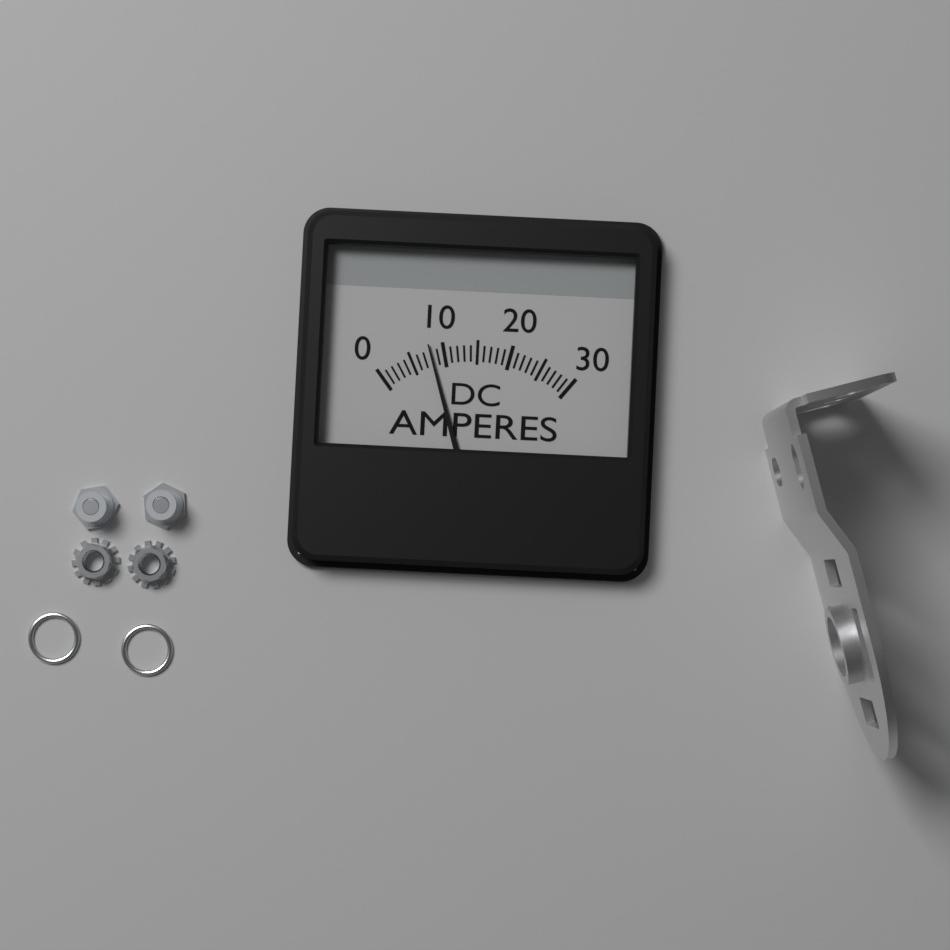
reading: 8 A
